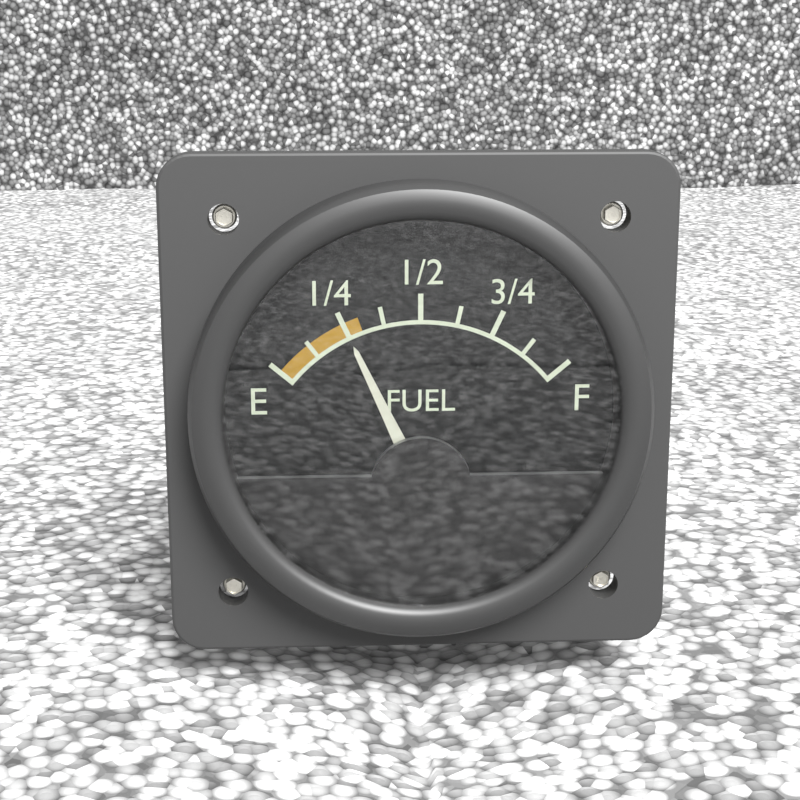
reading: 0.250 (no unit)
